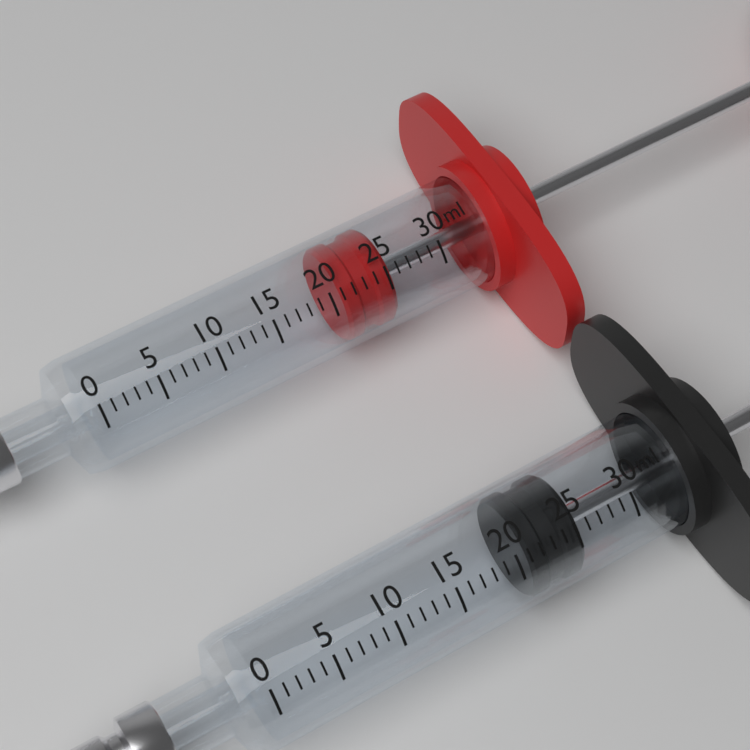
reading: 21 ml
